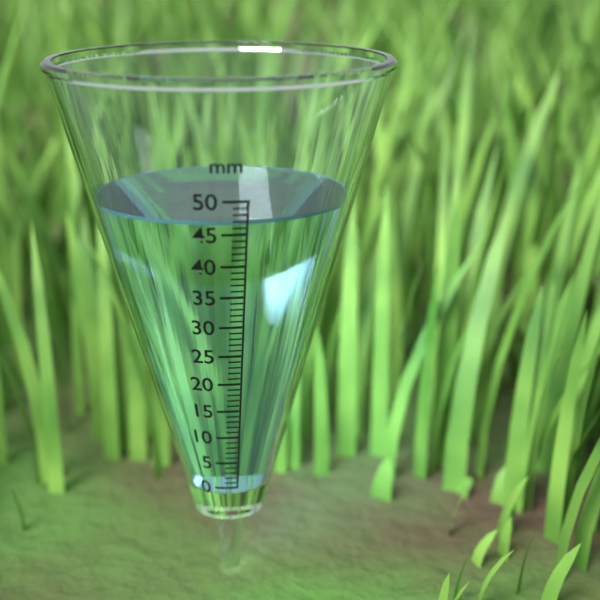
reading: 47 mm
